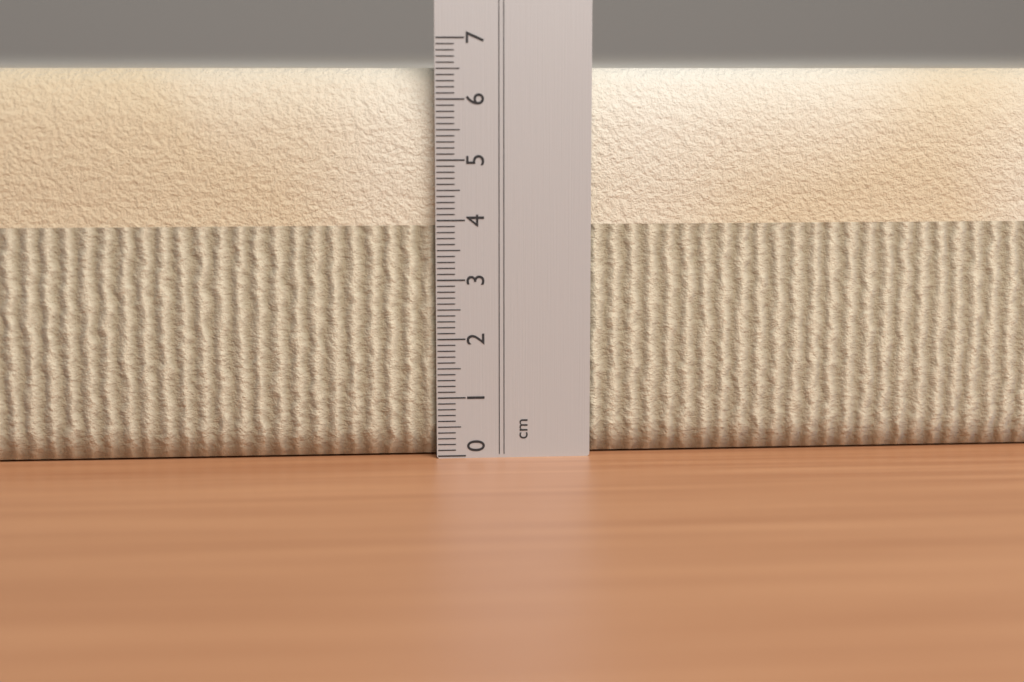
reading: 6.5 cm
